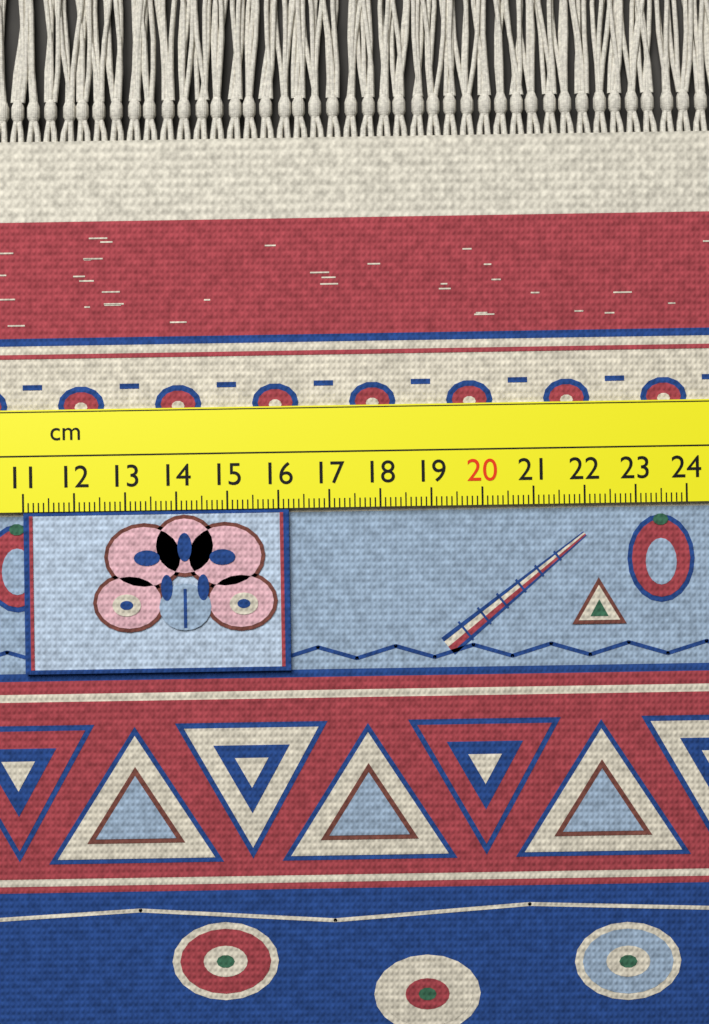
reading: 16.2 cm
